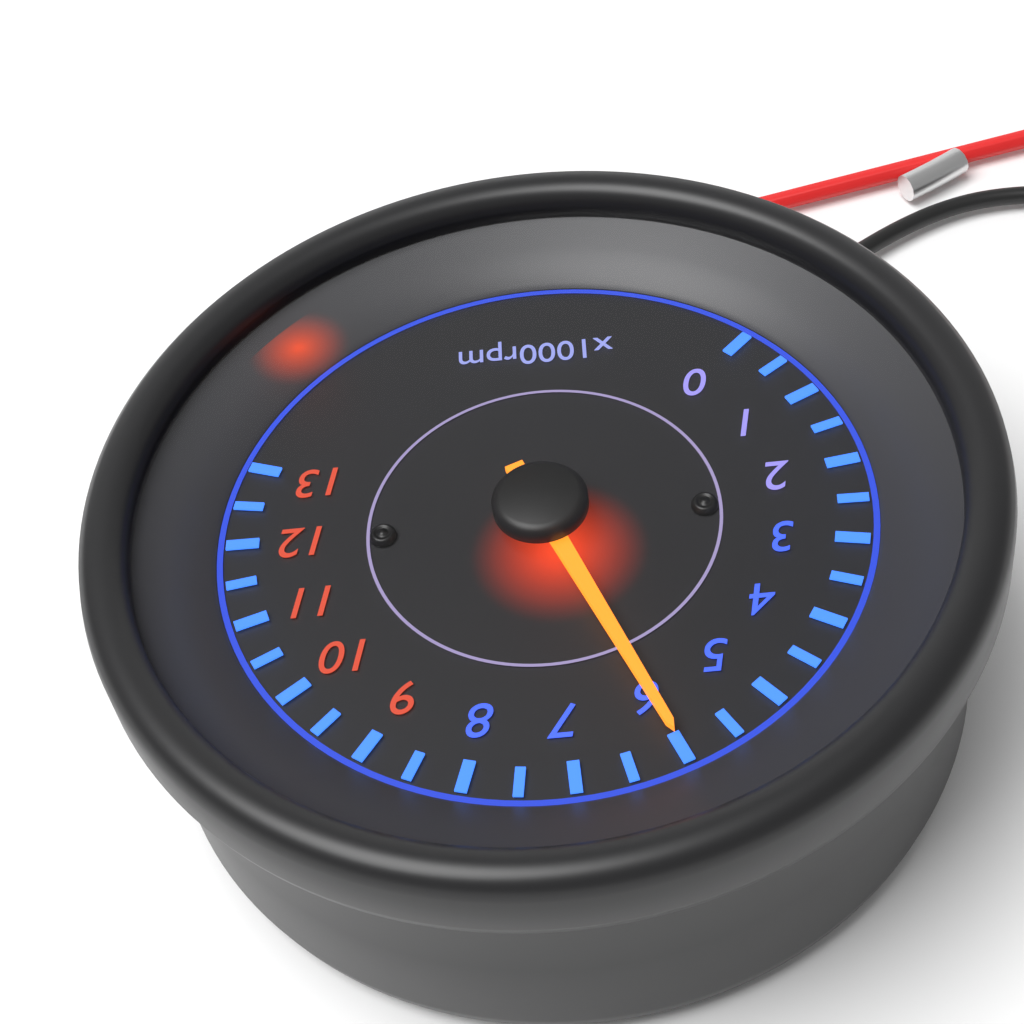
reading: 6000 rpm
